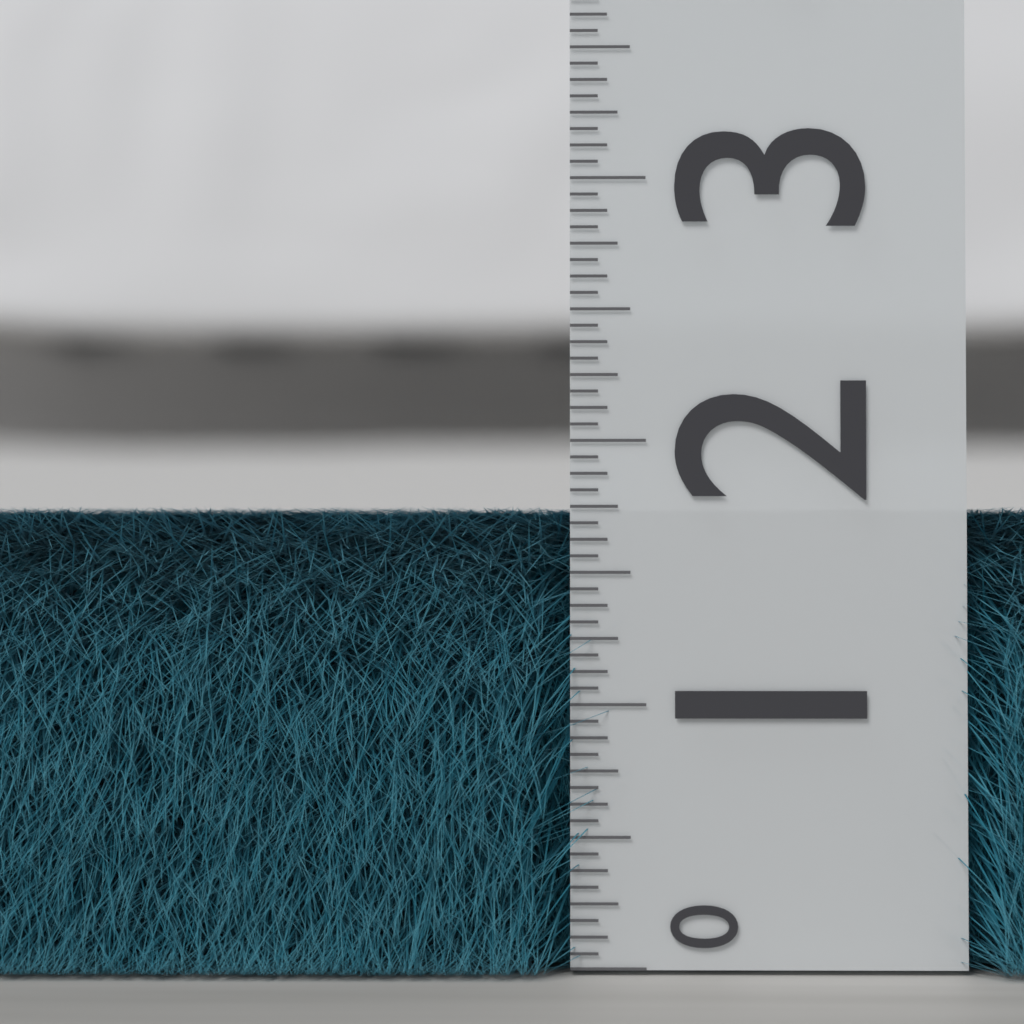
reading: 1.7500 (no unit)
